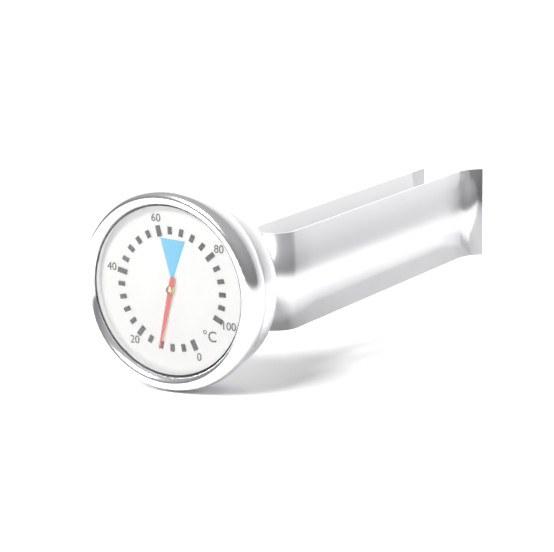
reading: 12 °C
